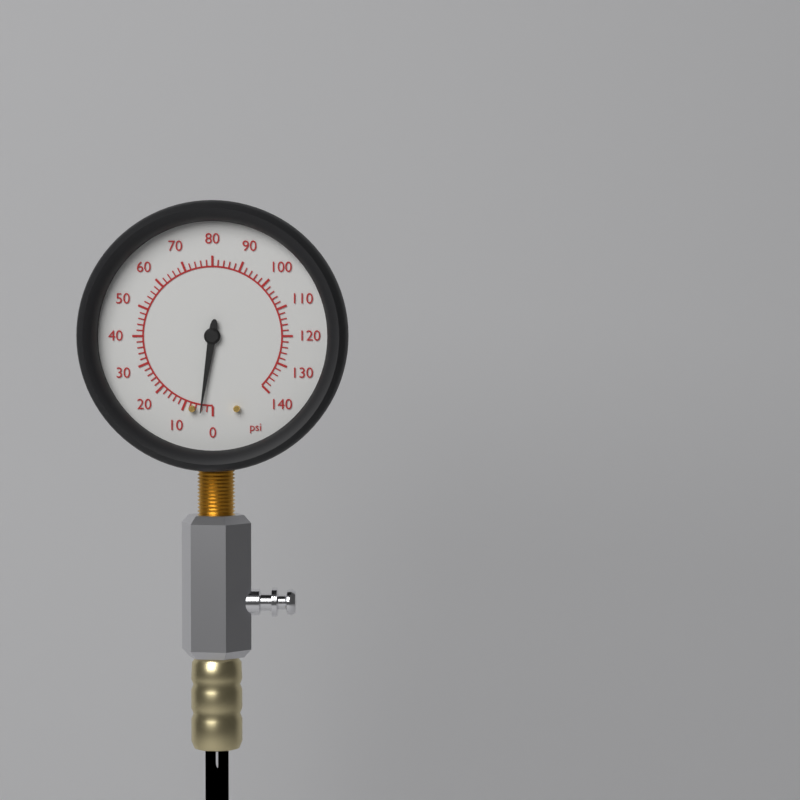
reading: 4 psi
